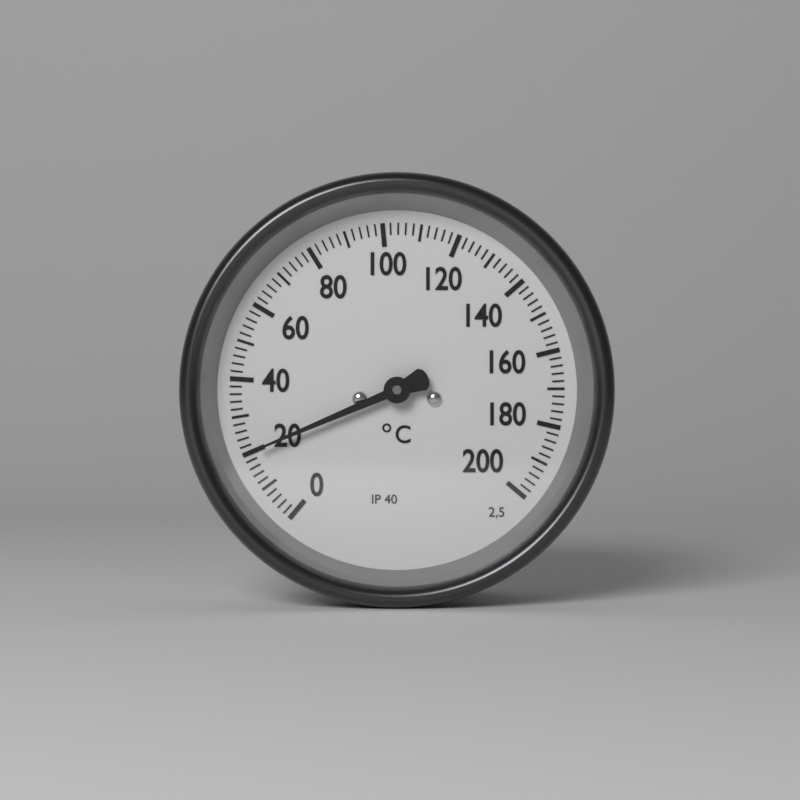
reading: 20 °C
